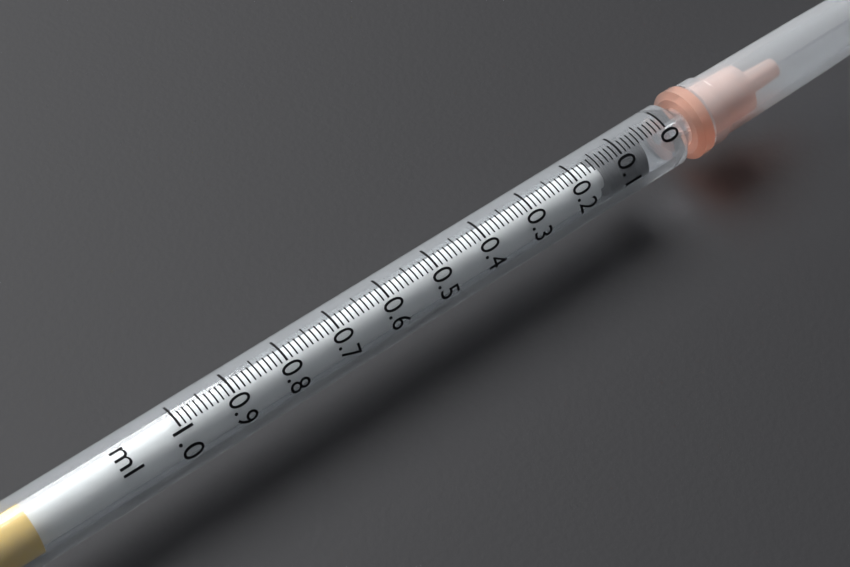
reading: 0.05 ml
